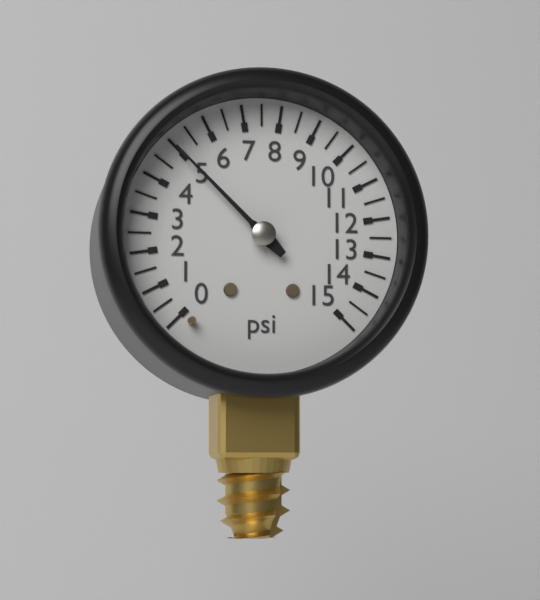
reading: 5.0 psi
